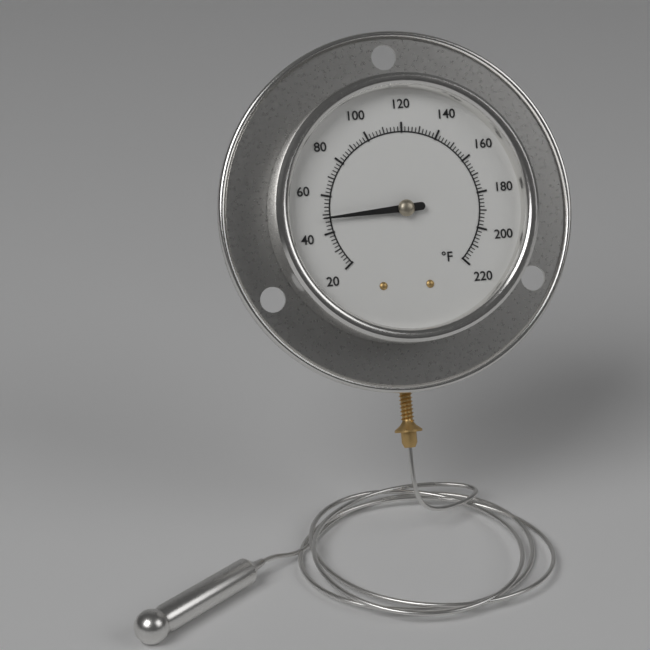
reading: 48 °F
